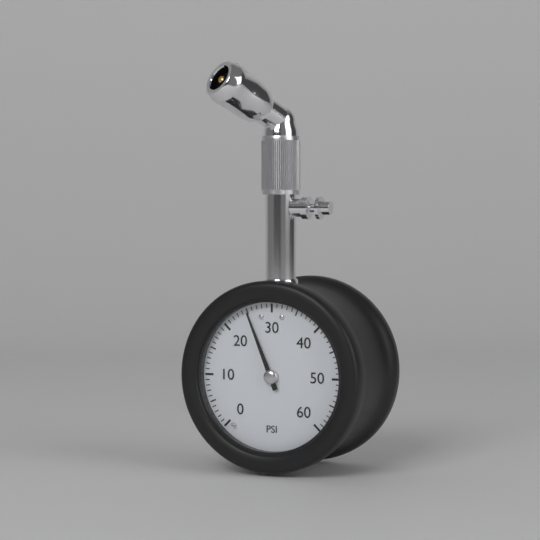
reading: 25 psi
